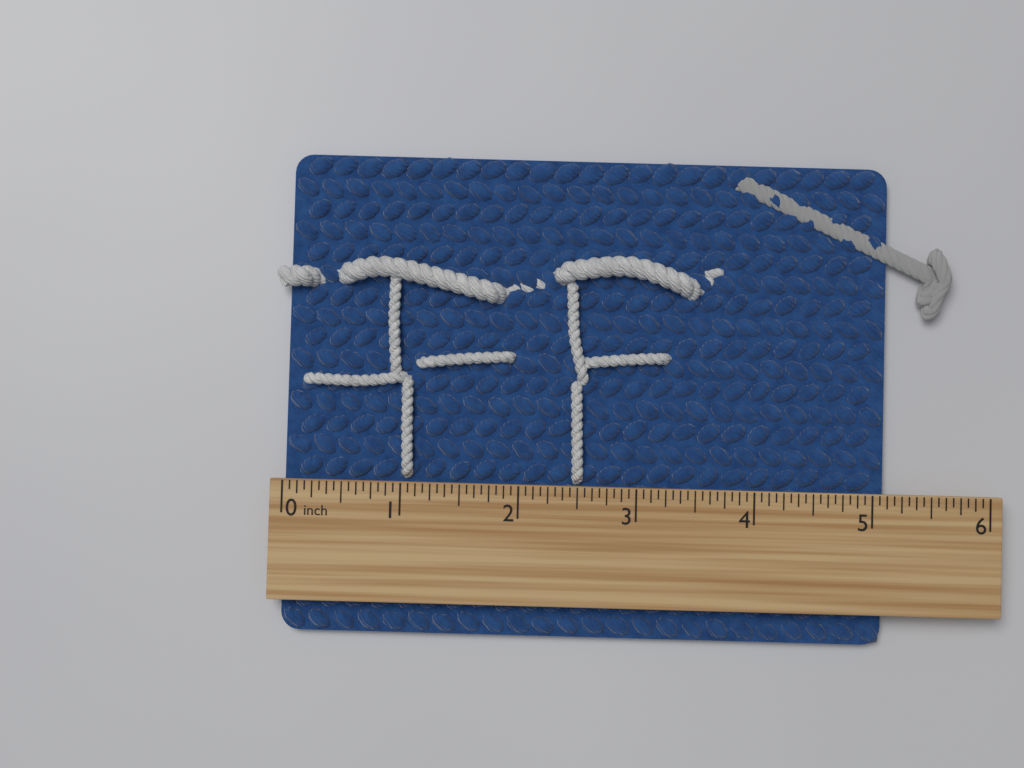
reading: 5.1250 inch
